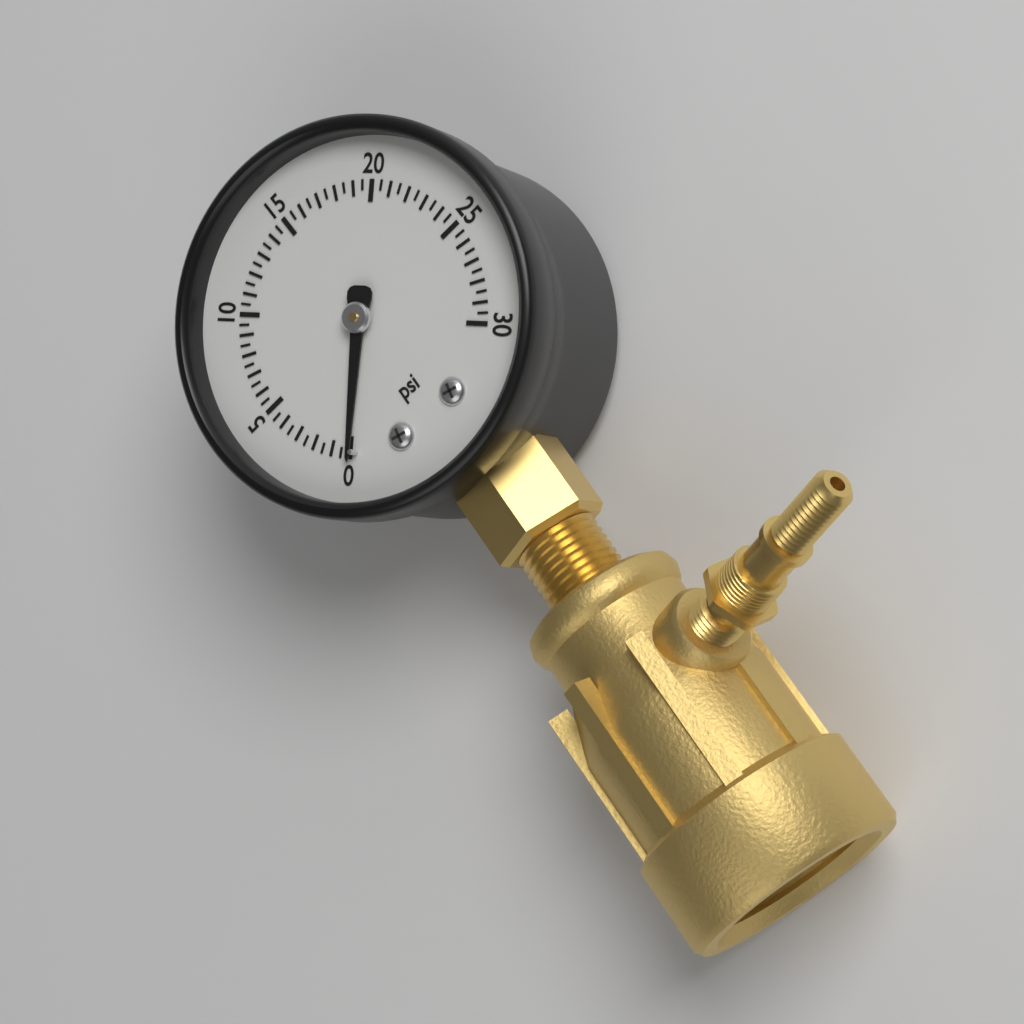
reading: 0.0 psi
